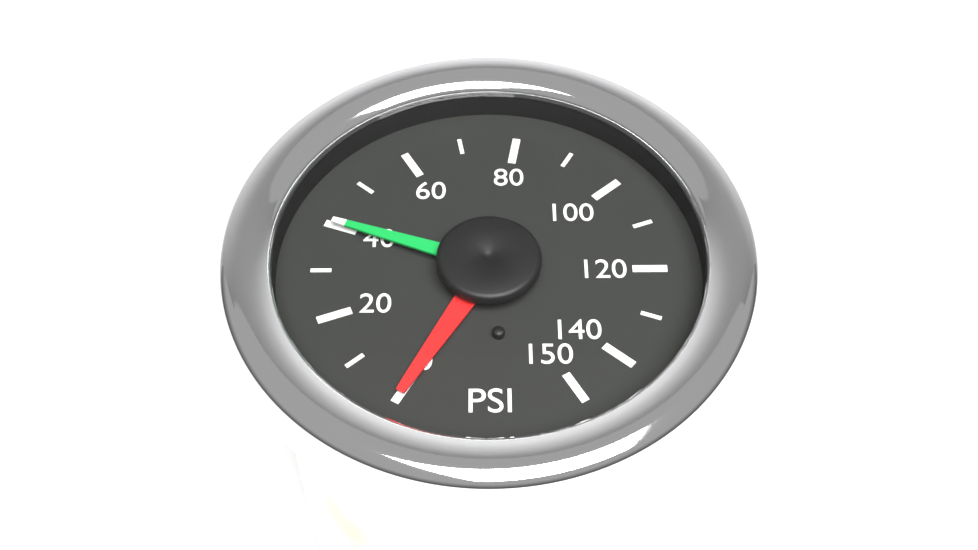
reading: 40 PSI
